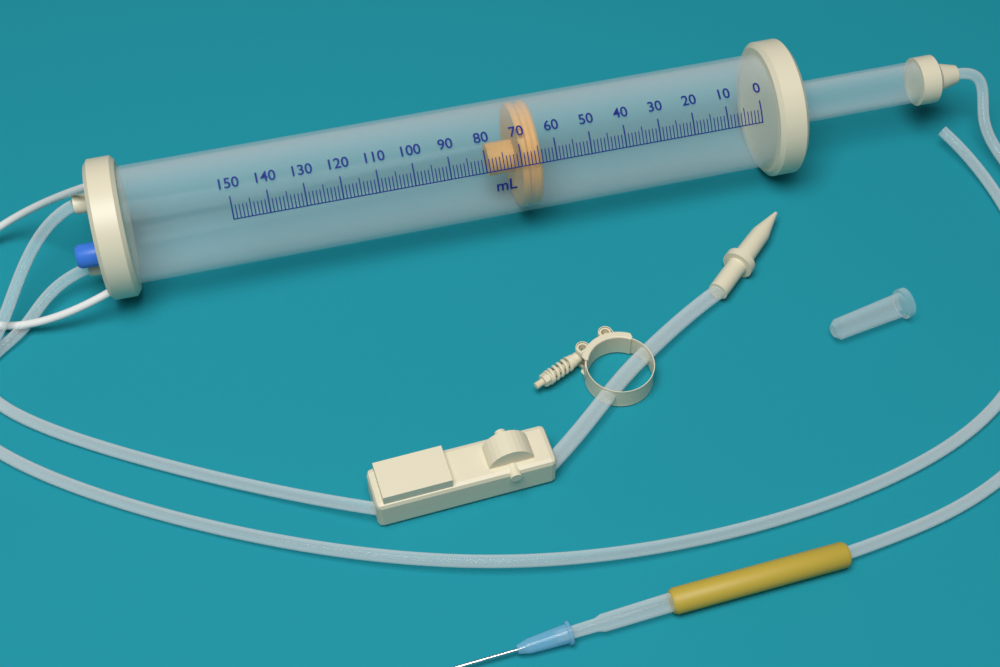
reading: 64 ml
